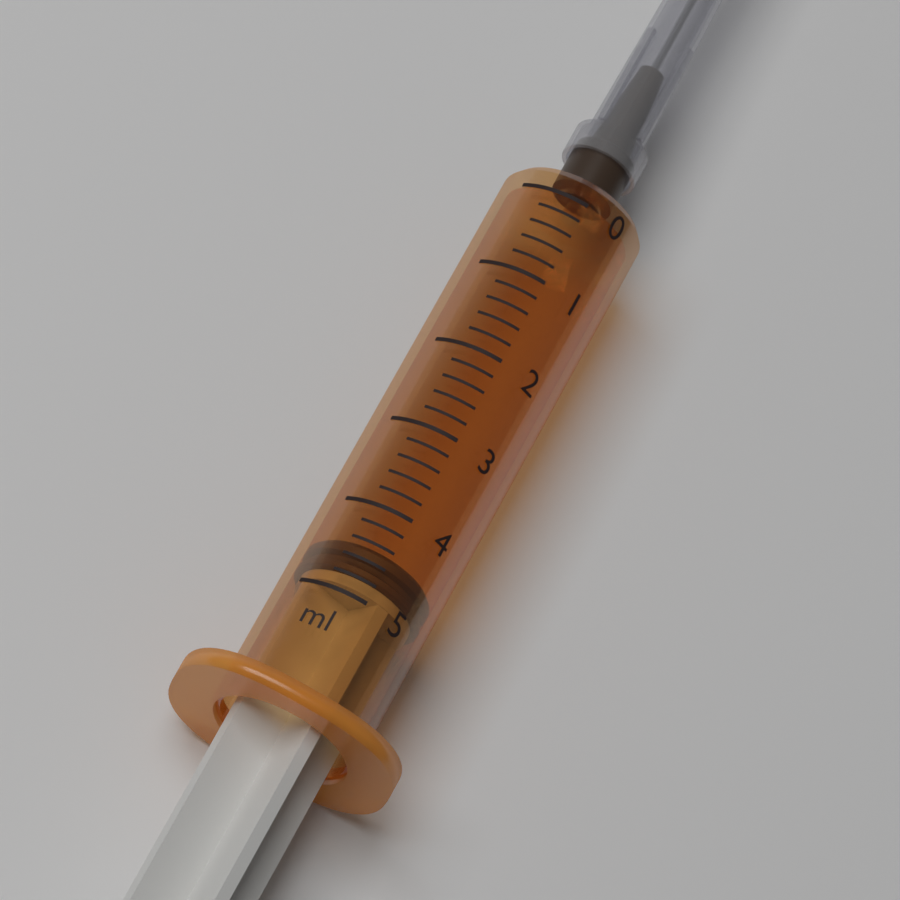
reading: 4.4 ml
